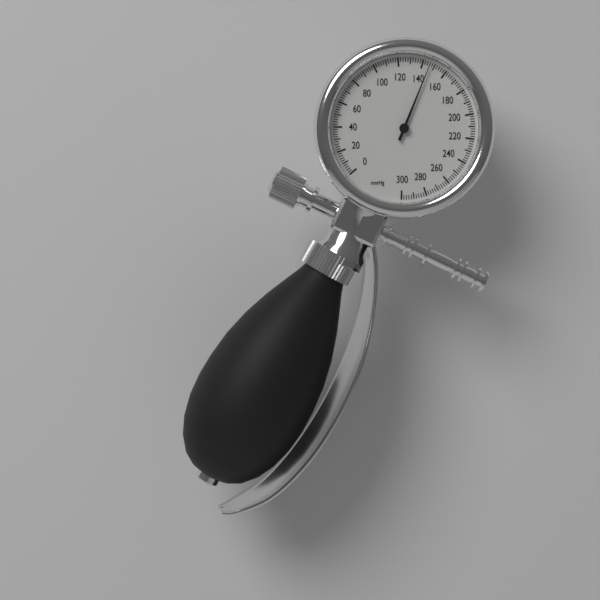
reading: 146 mmHg
